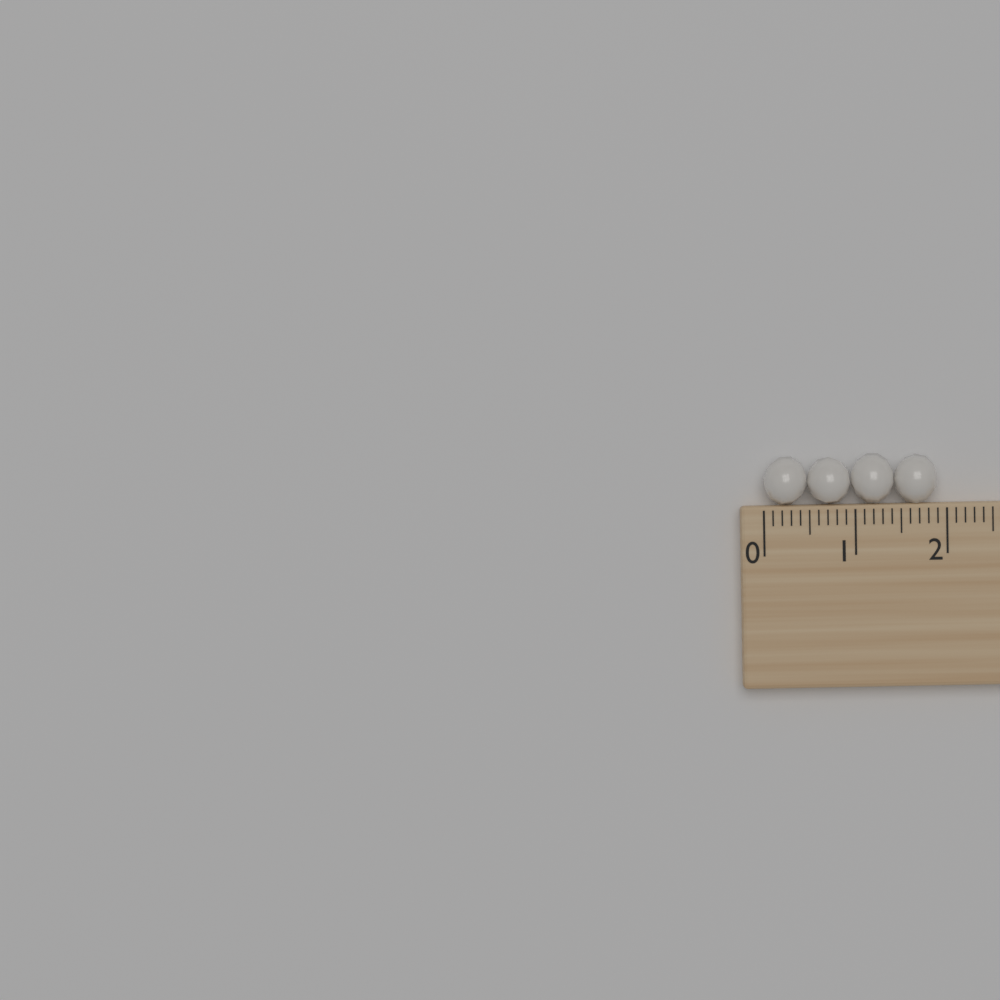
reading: 1.9 (no unit)
